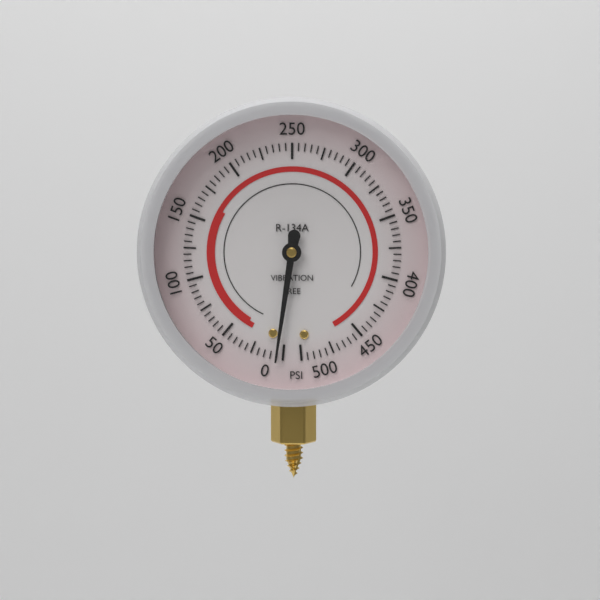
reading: 5 psi
